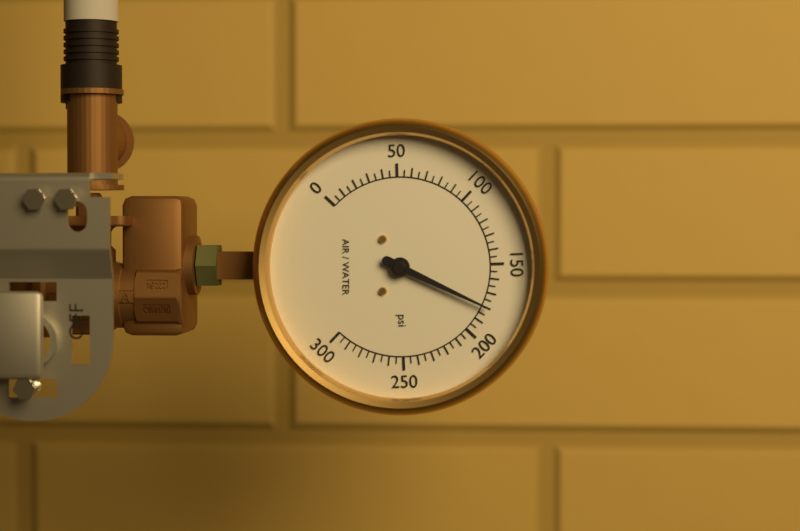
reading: 180 psi
